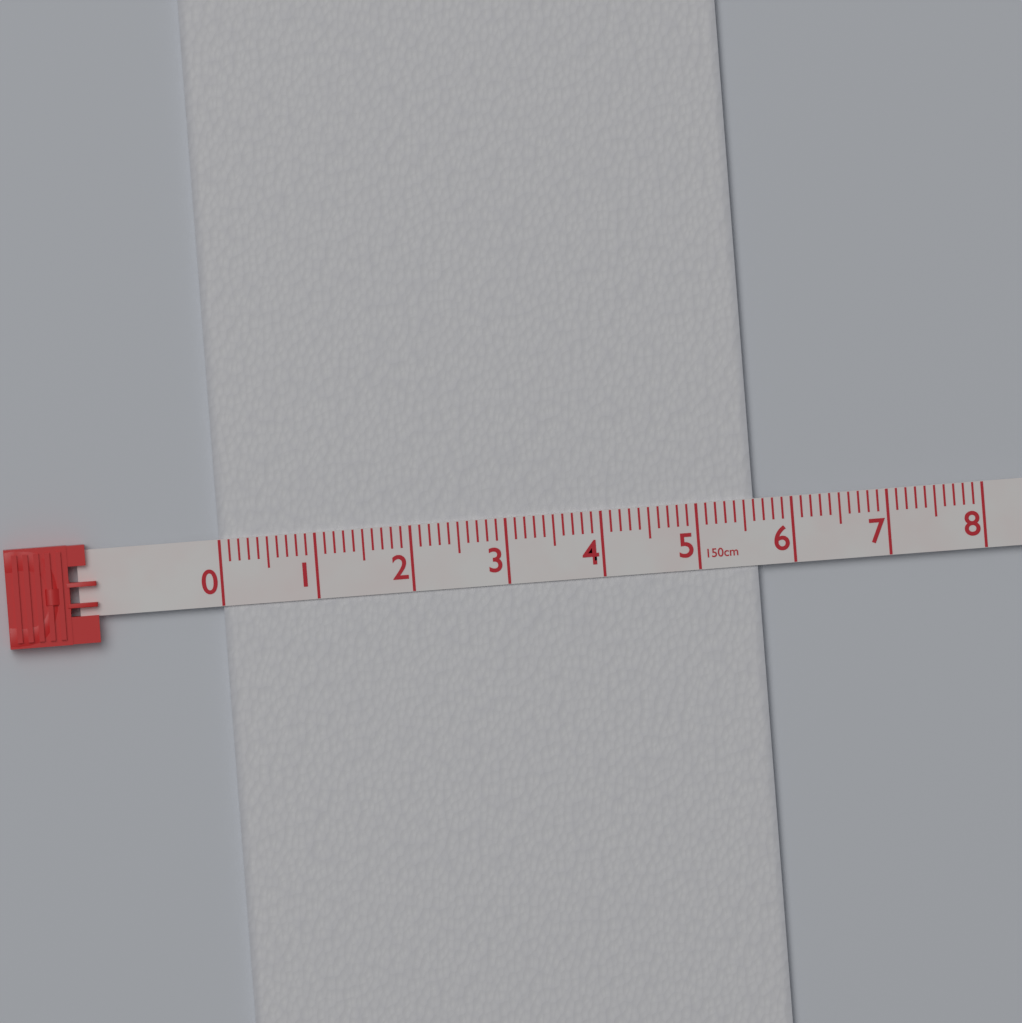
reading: 5.6 cm
